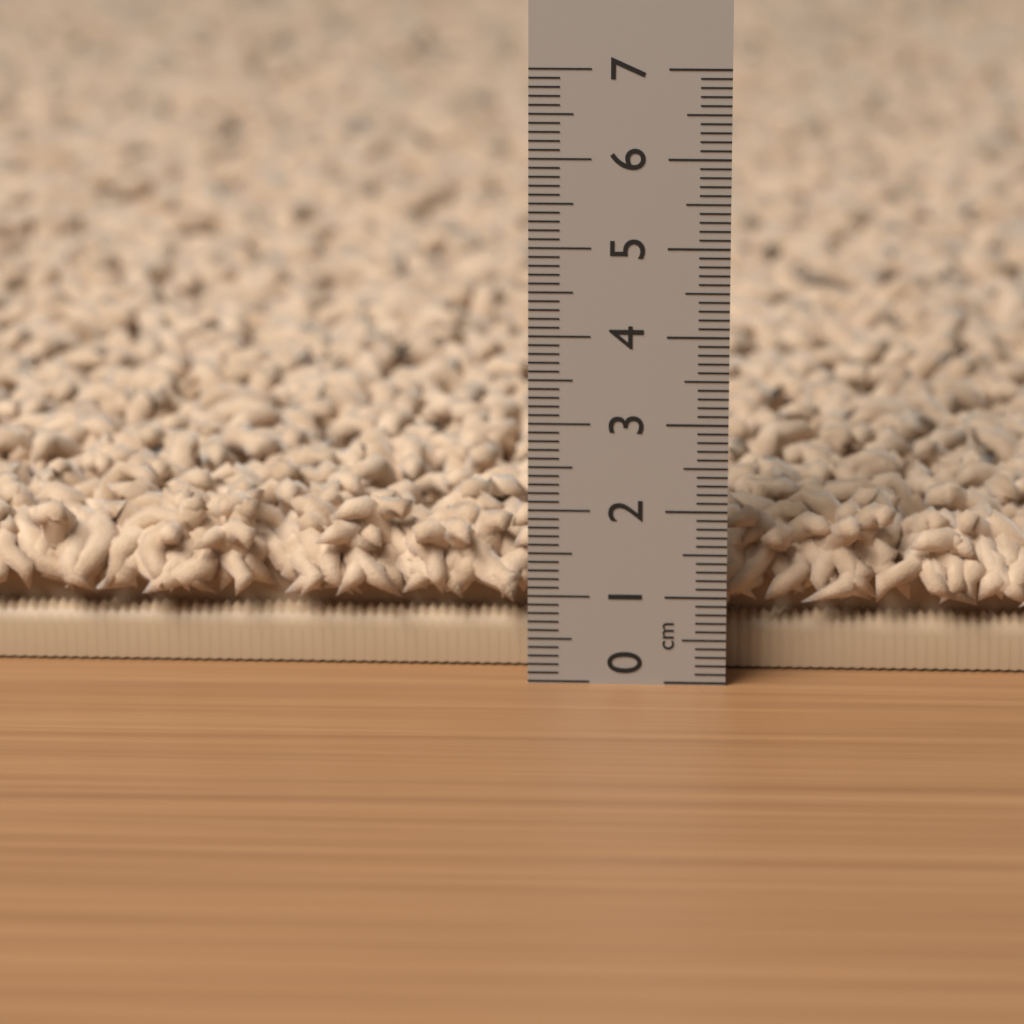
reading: 1.9 cm
